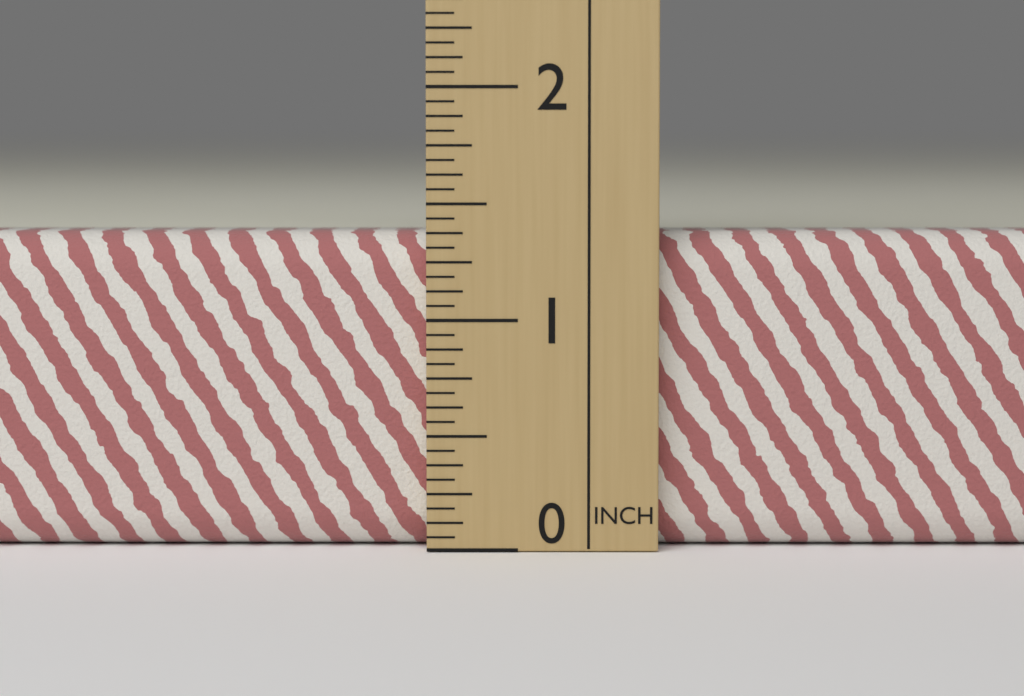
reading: 1.3750 in
